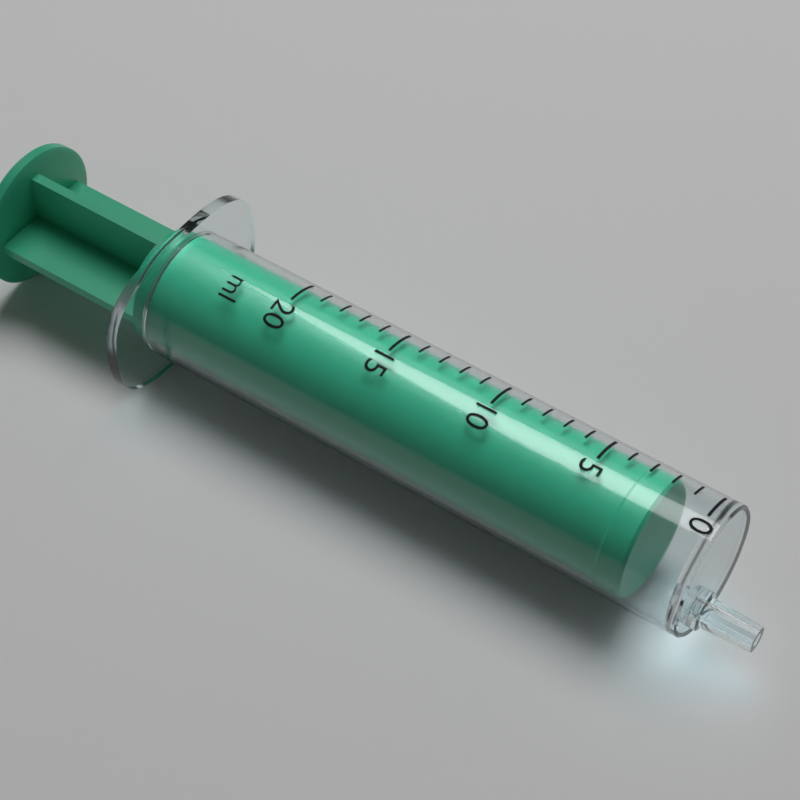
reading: 2 ml
